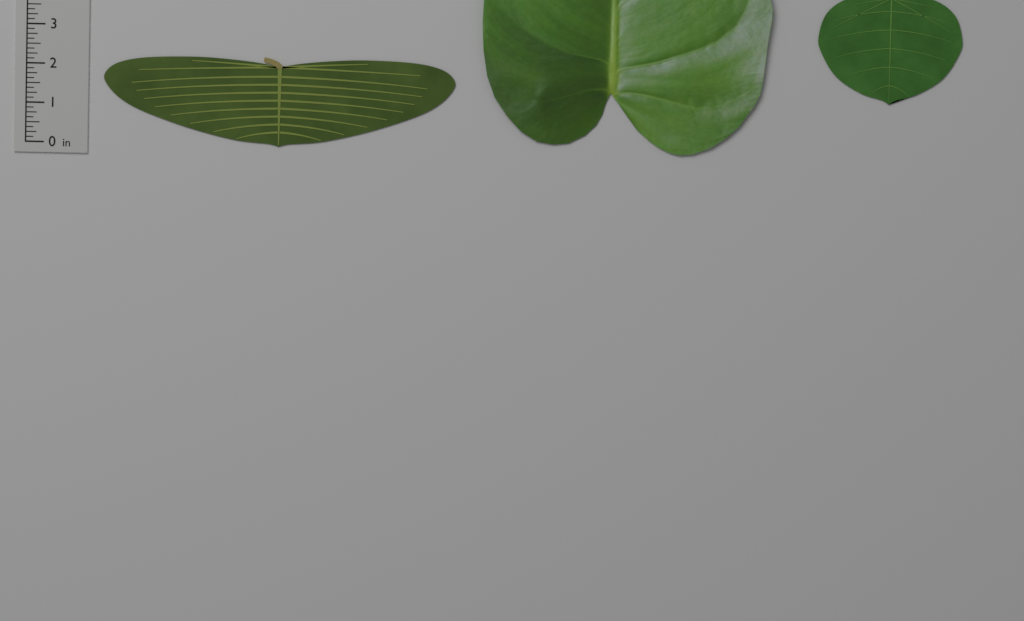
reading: 2.250 in
